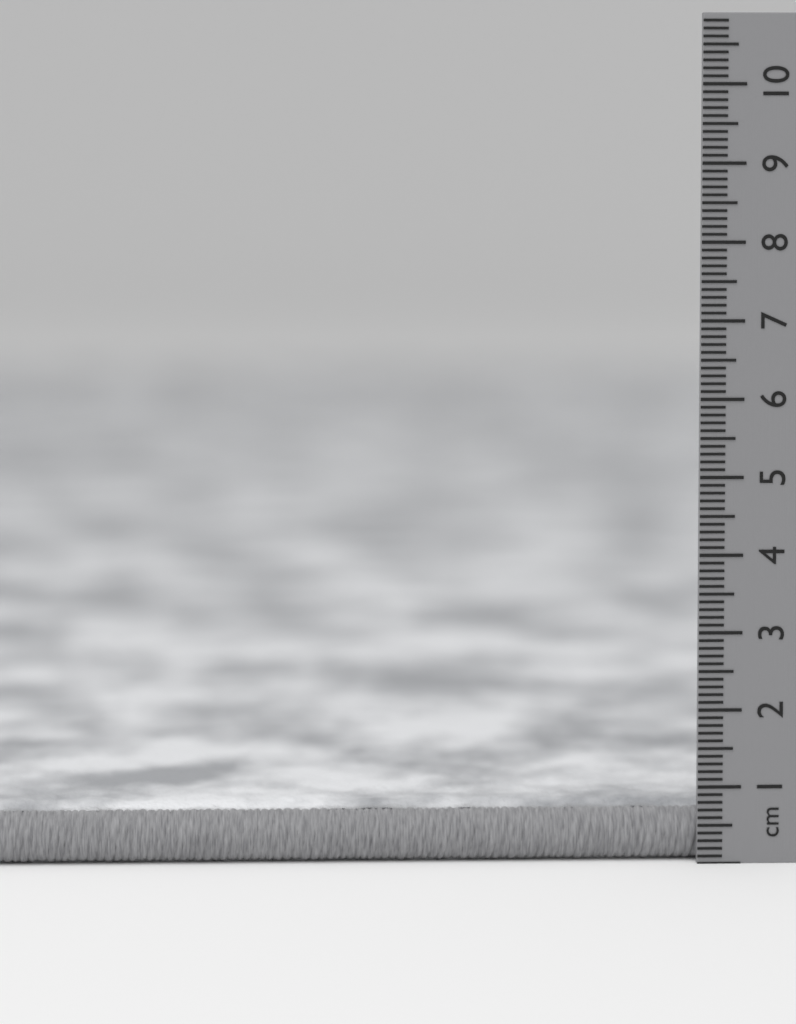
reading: 0.8 cm
